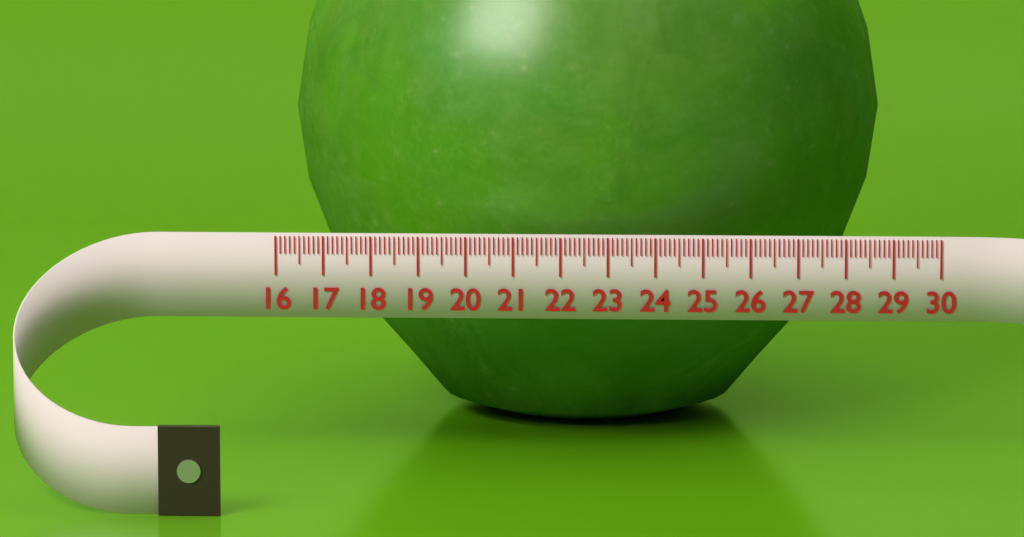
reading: 28.8 (no unit)
